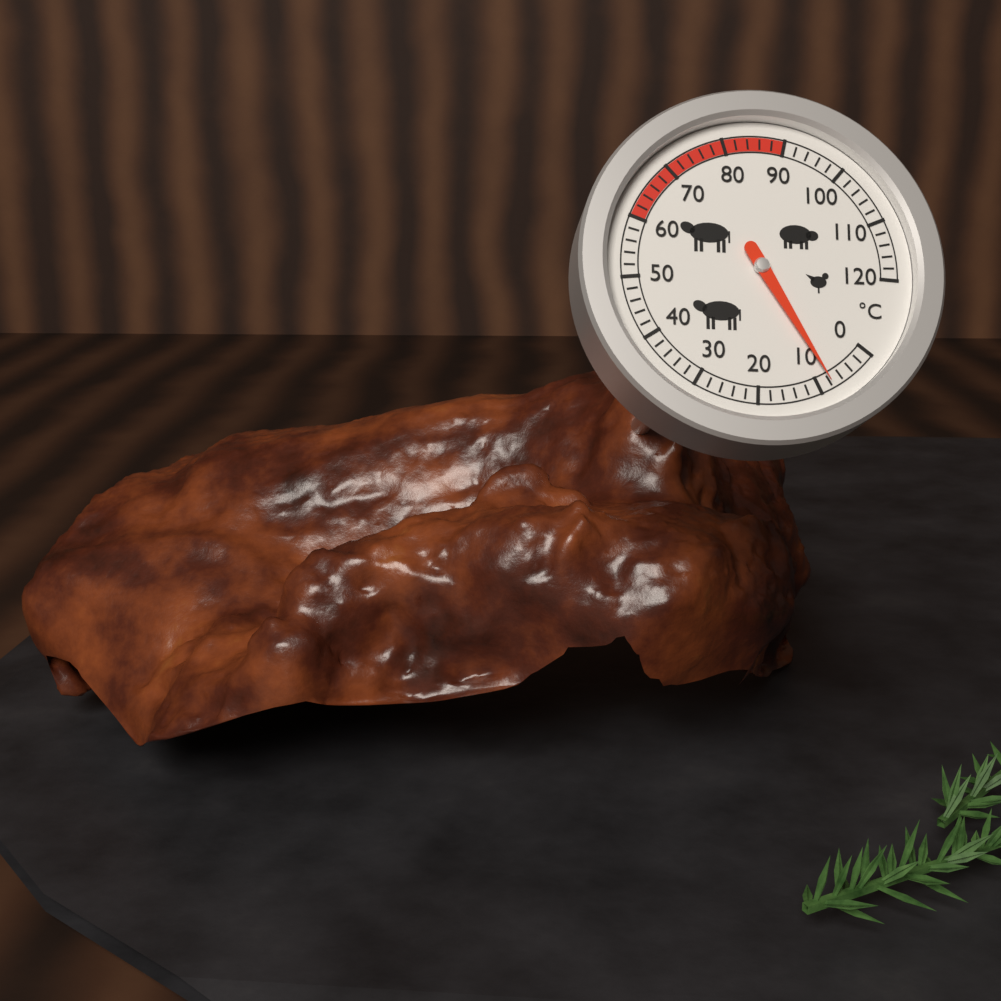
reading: 8 °C
